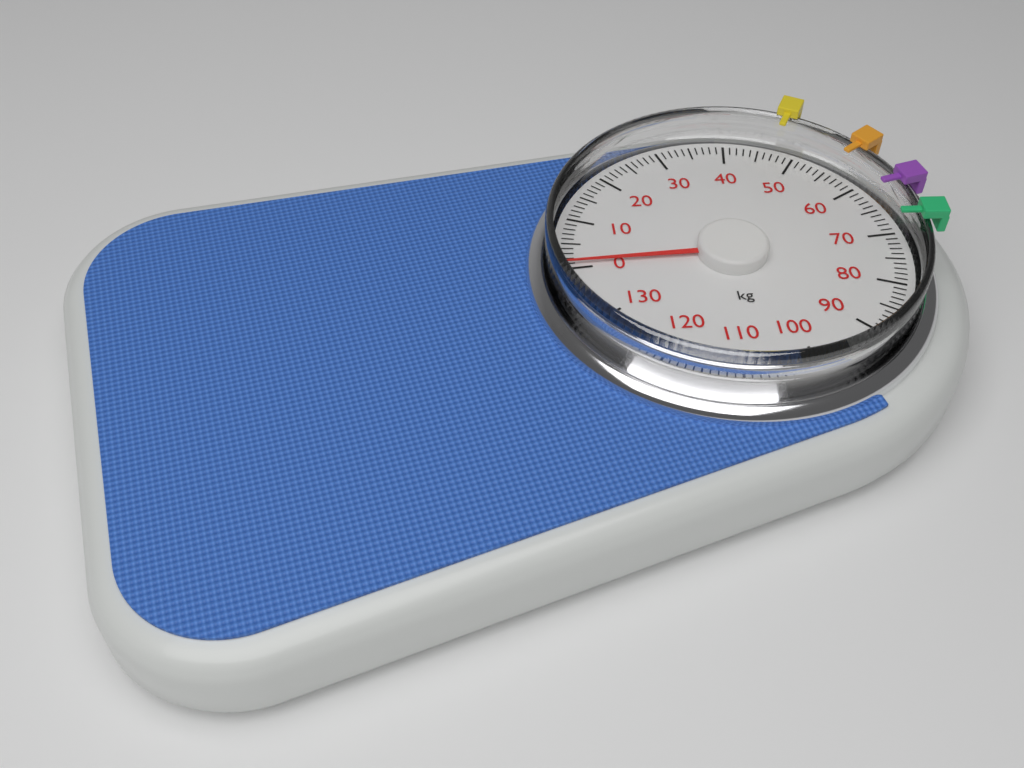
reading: 1 kg
